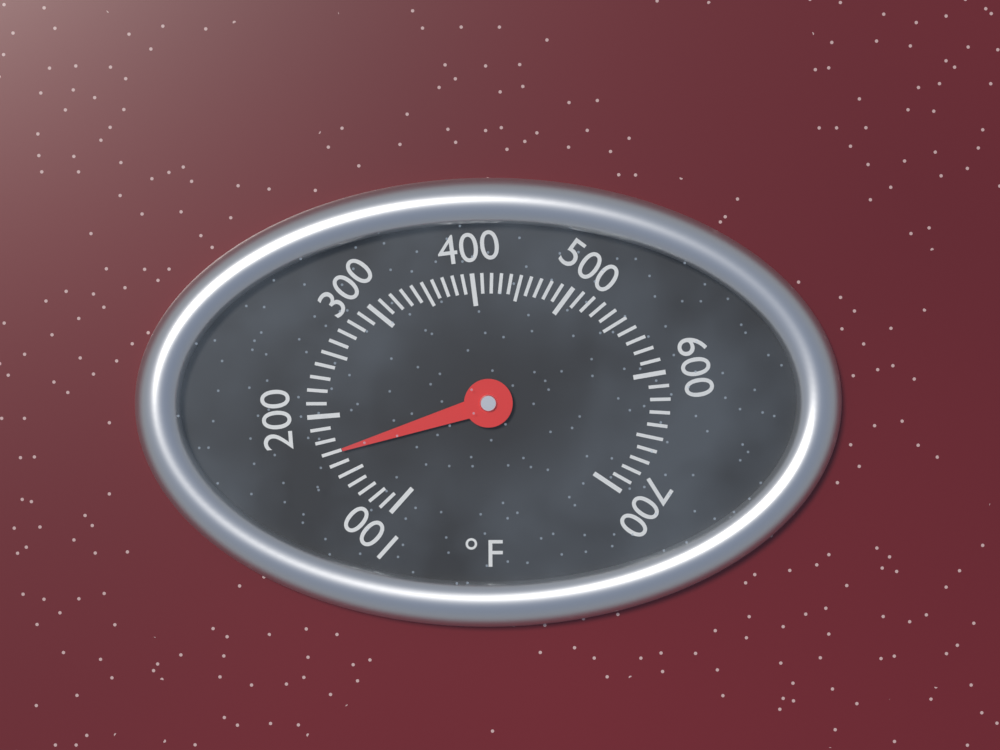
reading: 170 °F
